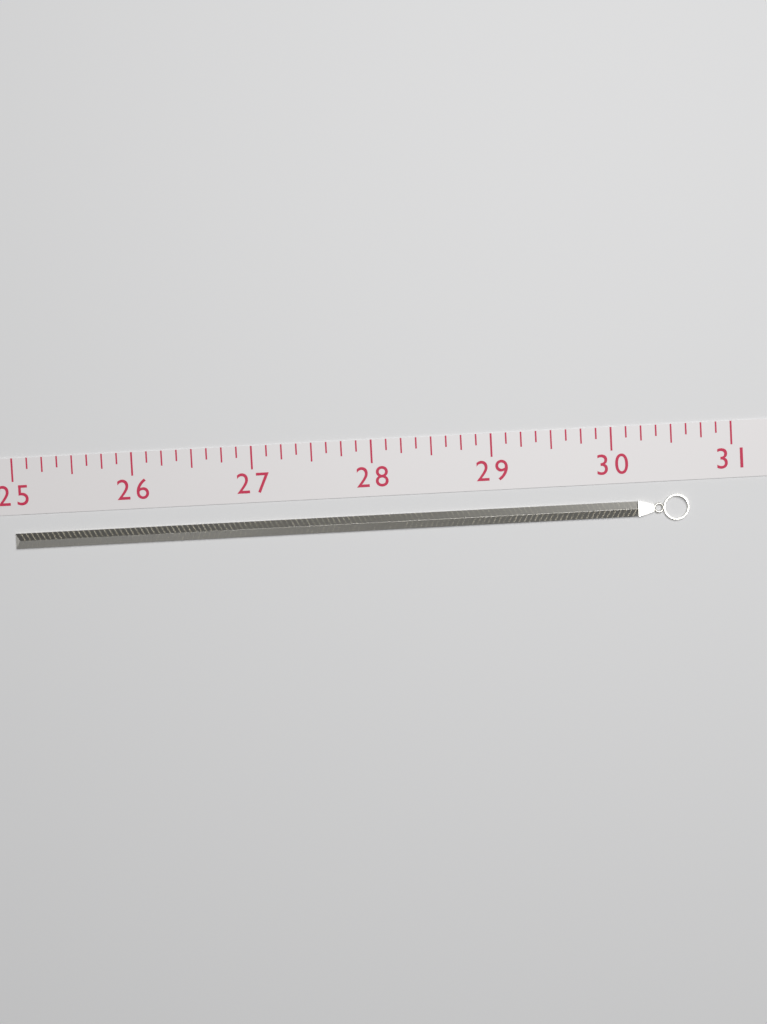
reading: 30.625 (no unit)
